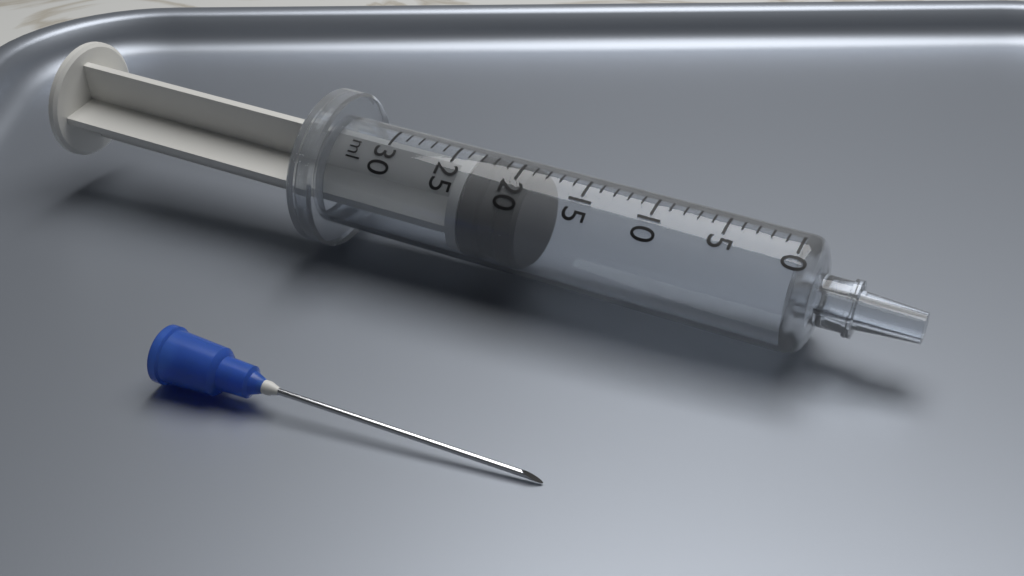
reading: 19 ml
